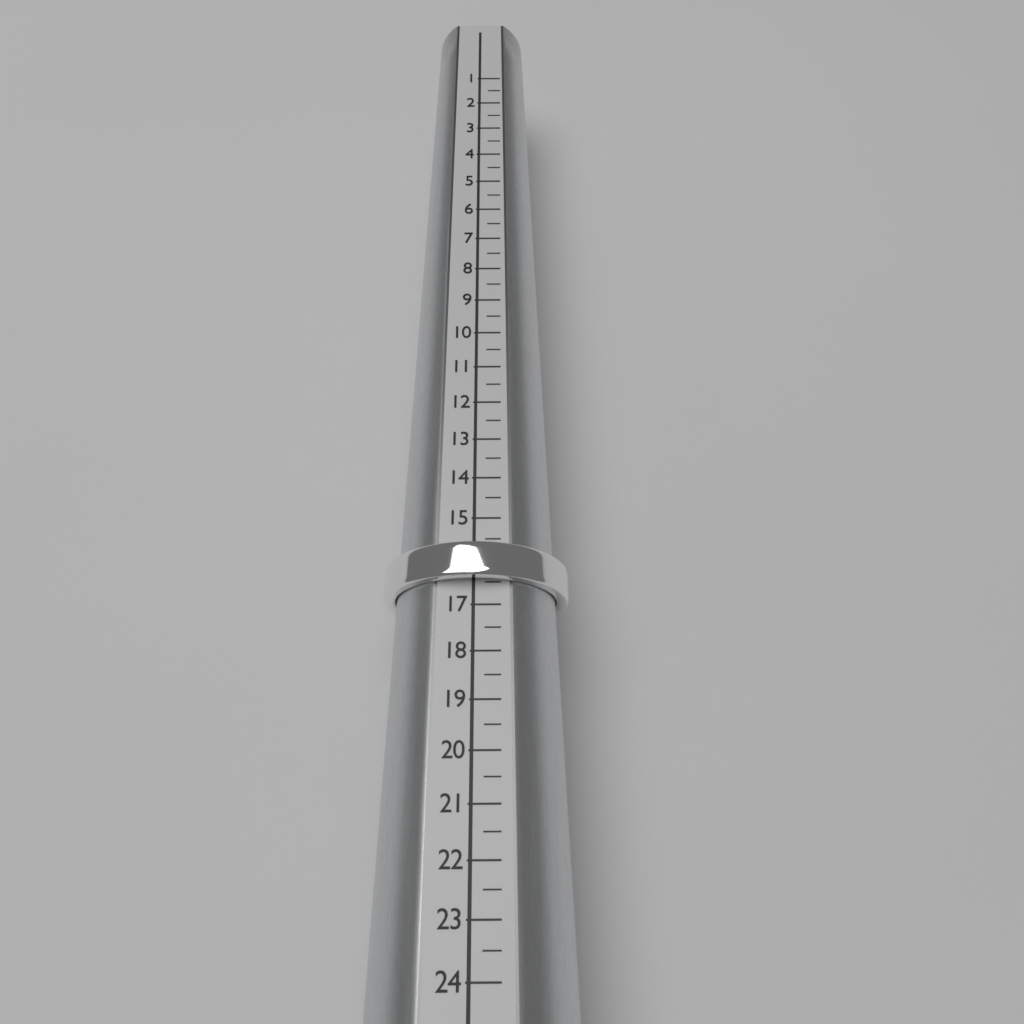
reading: 16.5 (no unit)
